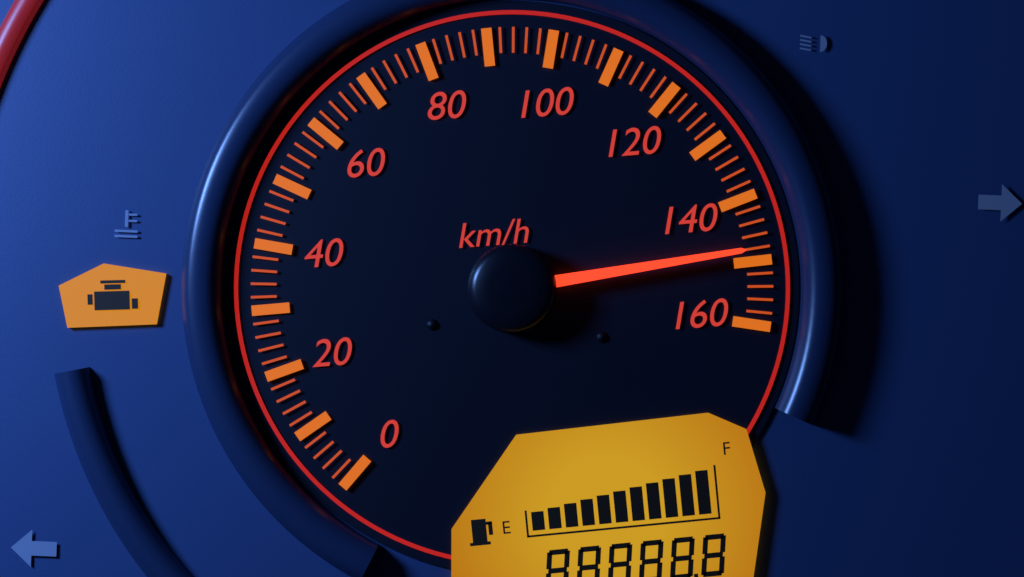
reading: 148 km/h
